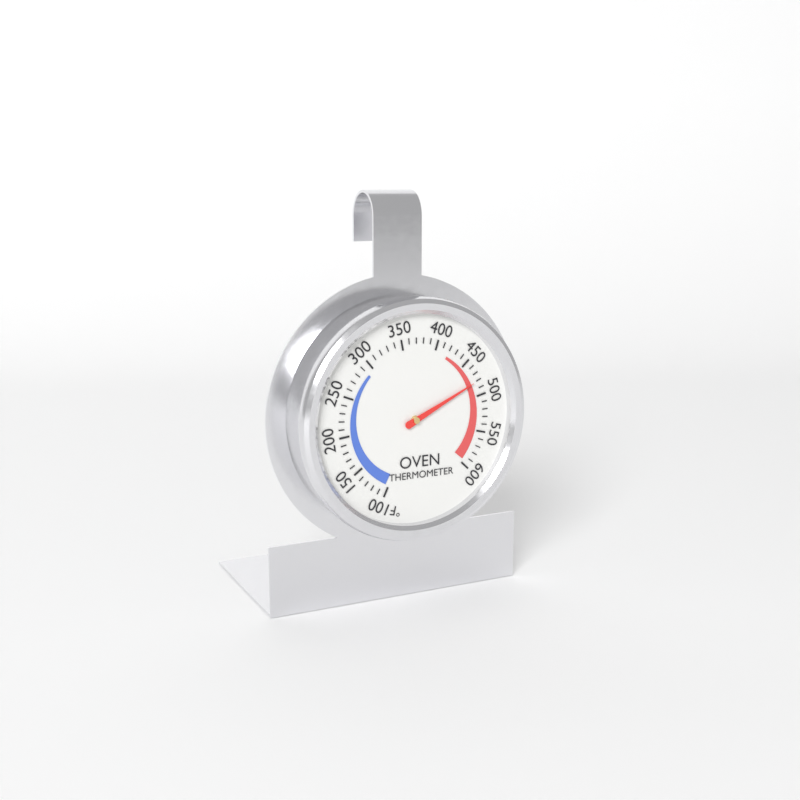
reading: 480 °F
